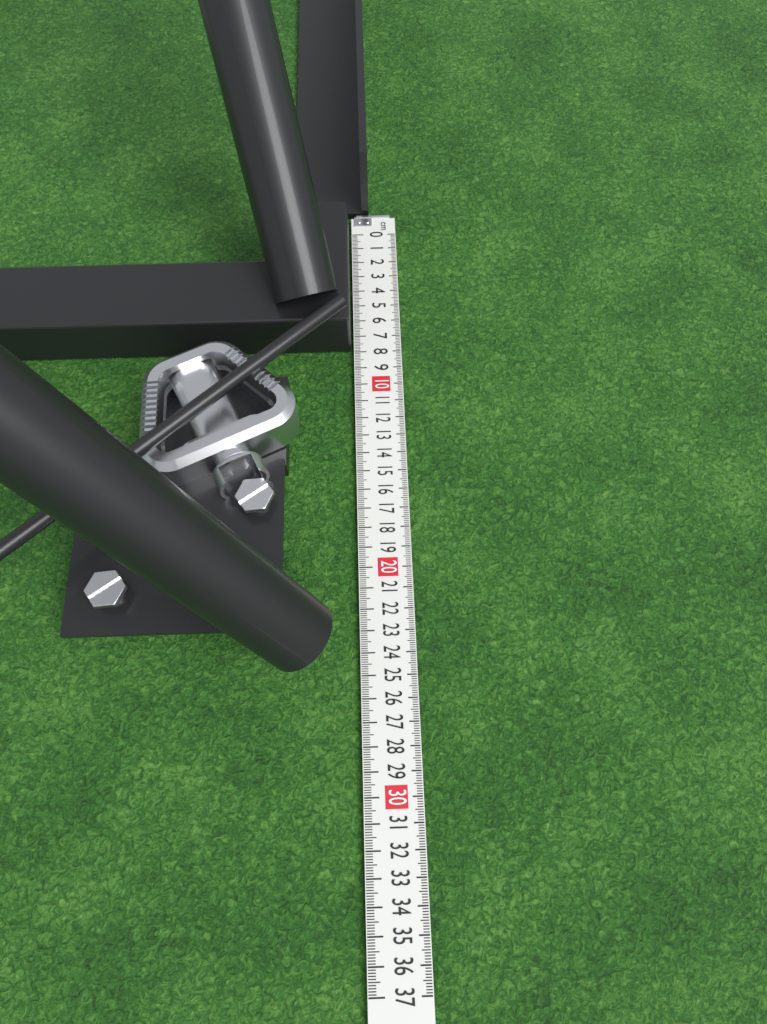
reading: 7.8 cm
